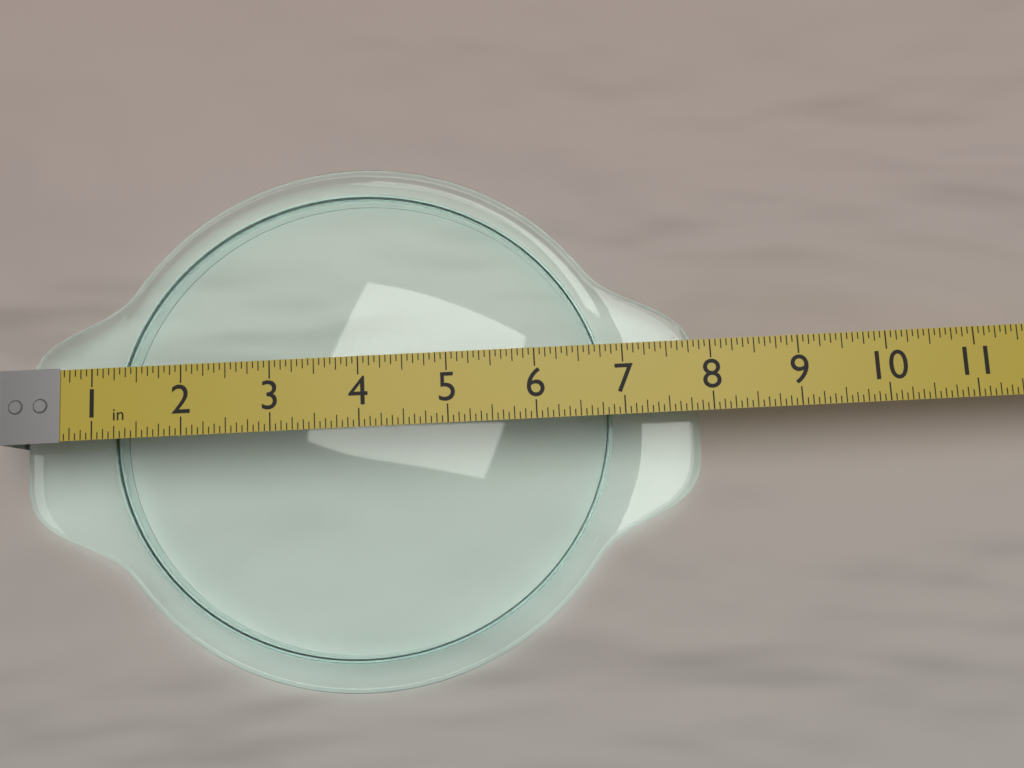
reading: 7.9375 in
